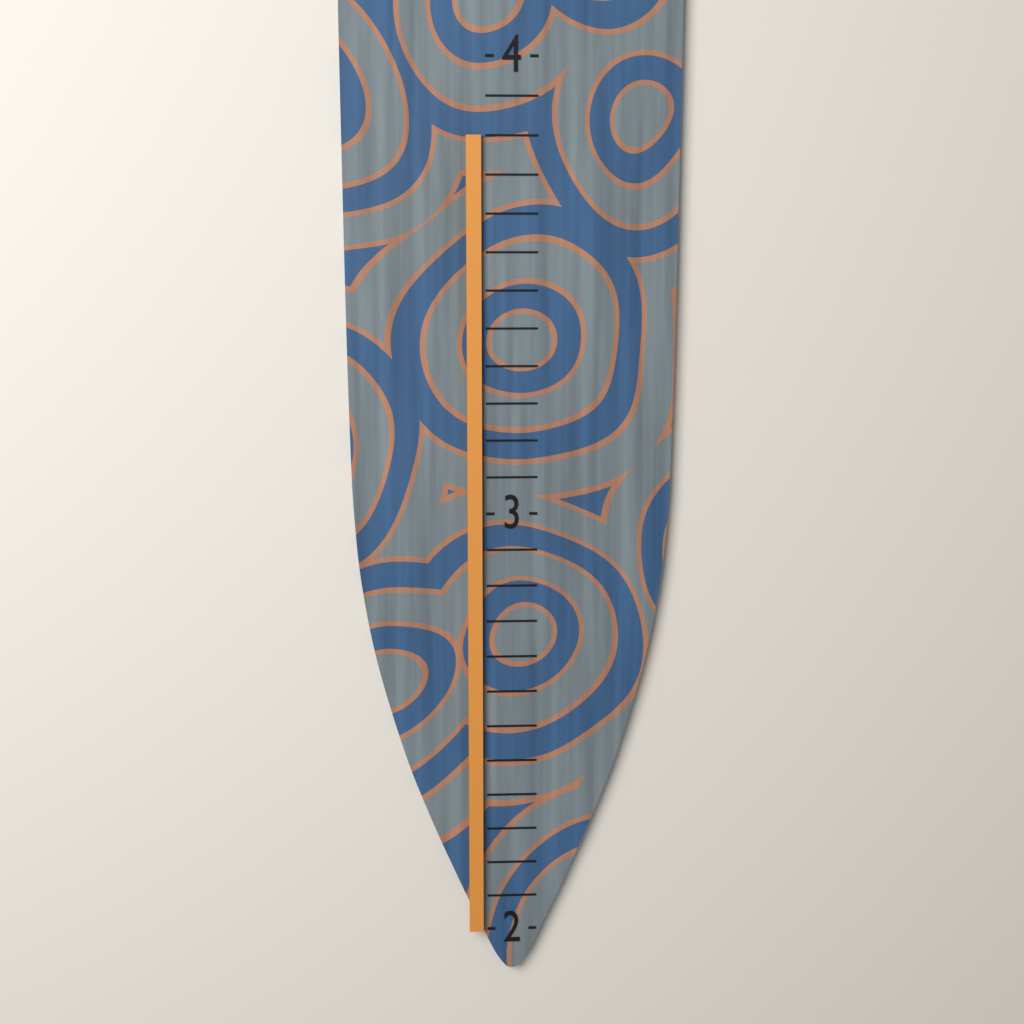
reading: 3.833333 (no unit)
